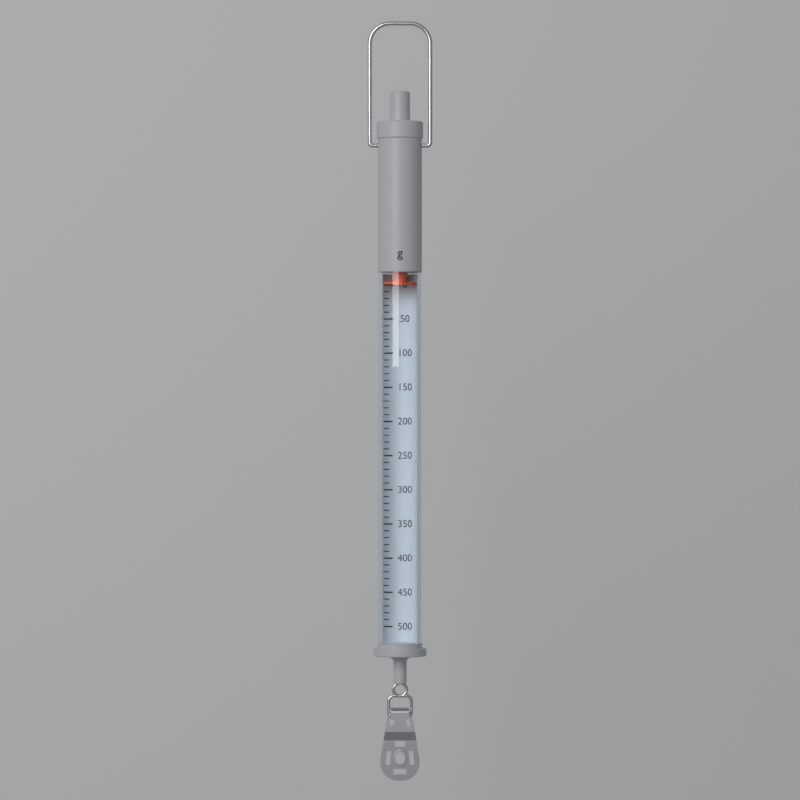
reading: 0 g
